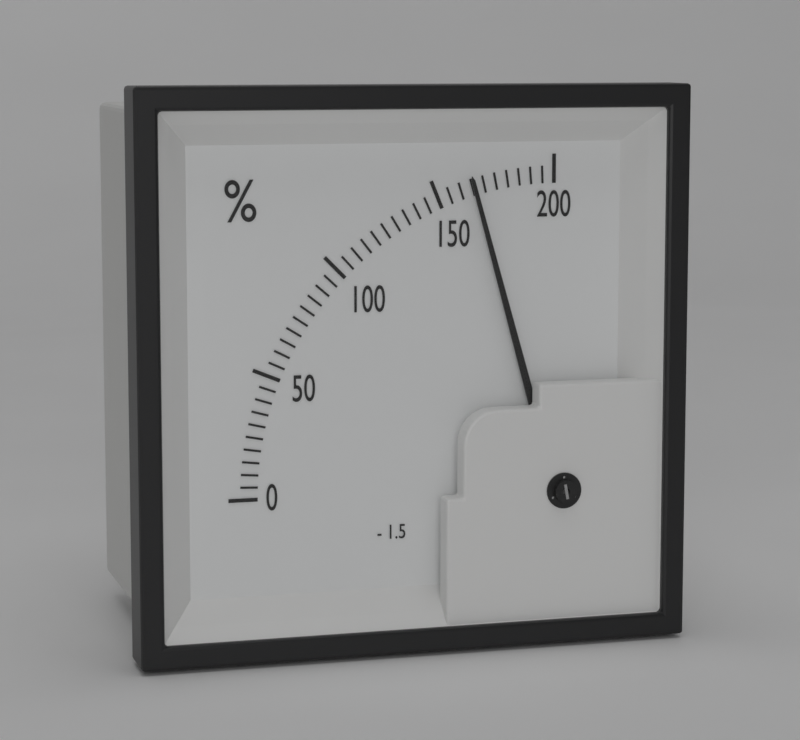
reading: 165 %
